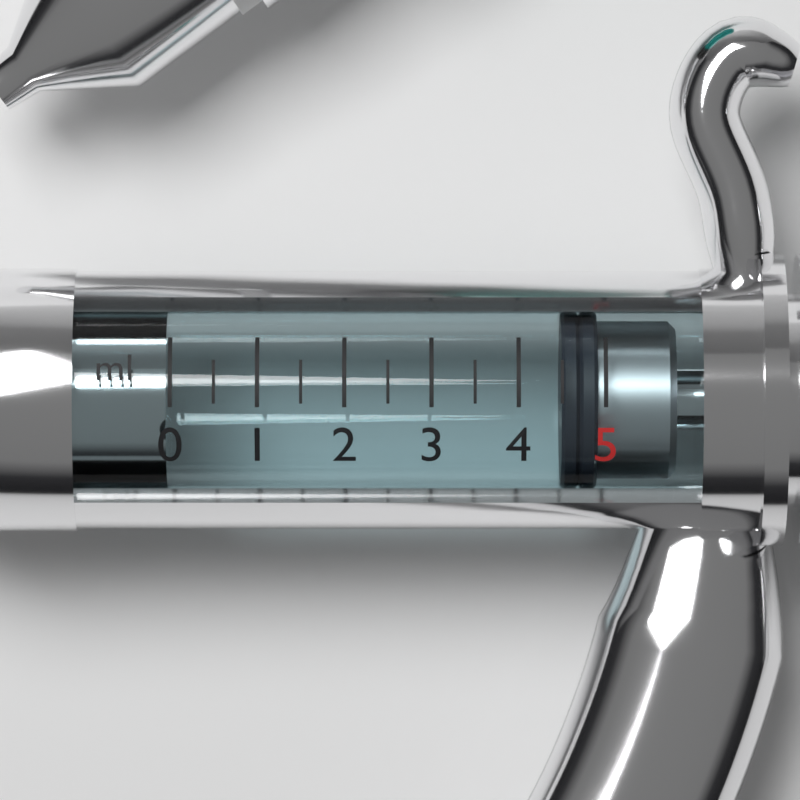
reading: 4.5 ml
